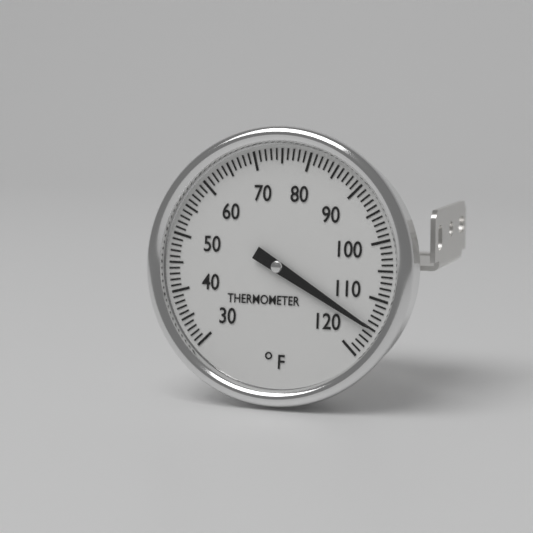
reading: 115 °F
